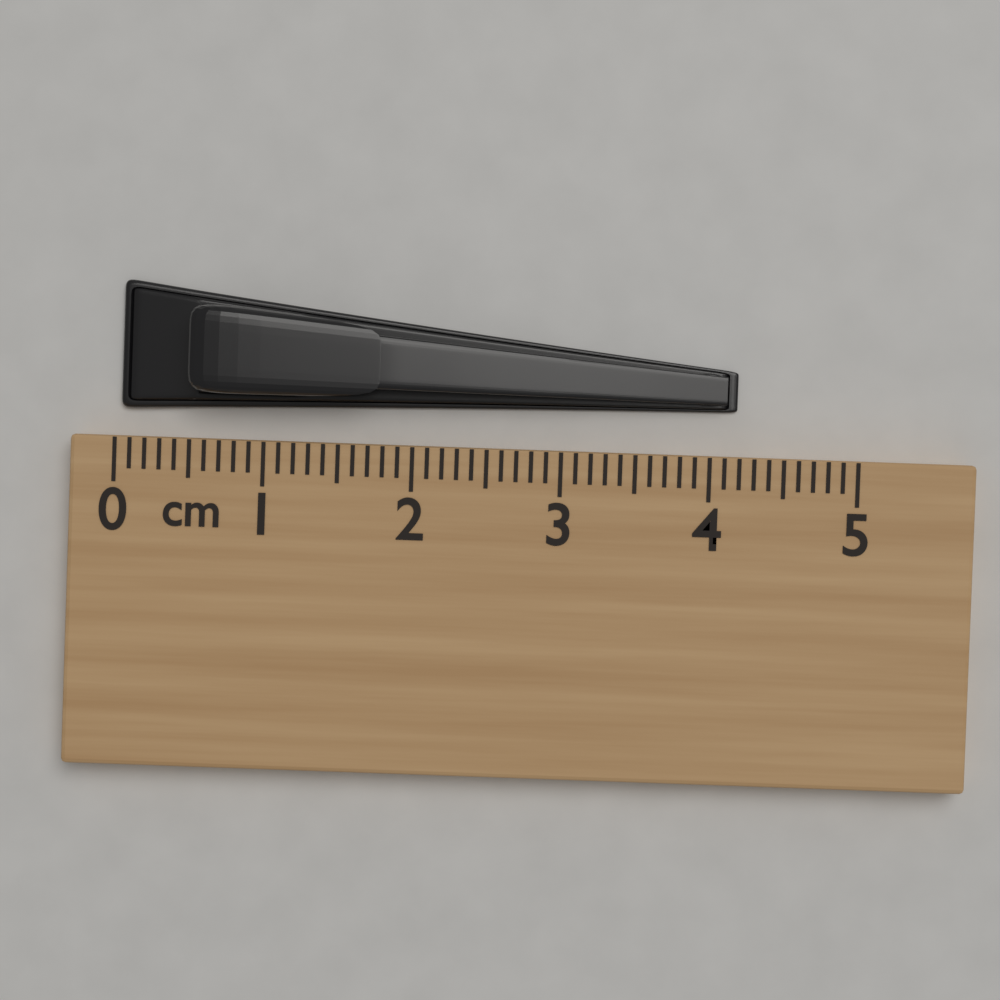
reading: 4.2 cm
